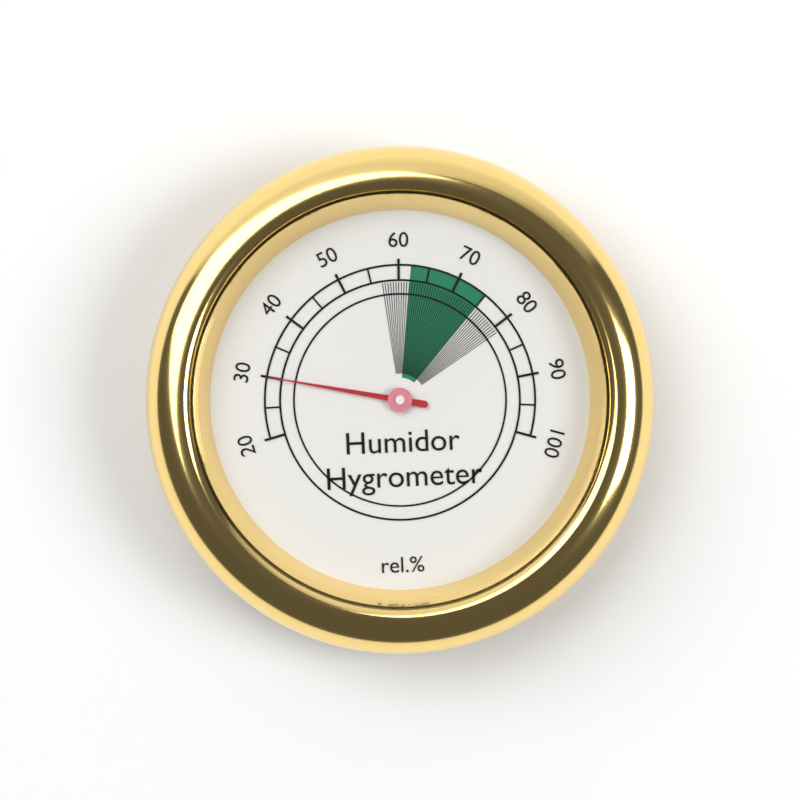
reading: 30 %
